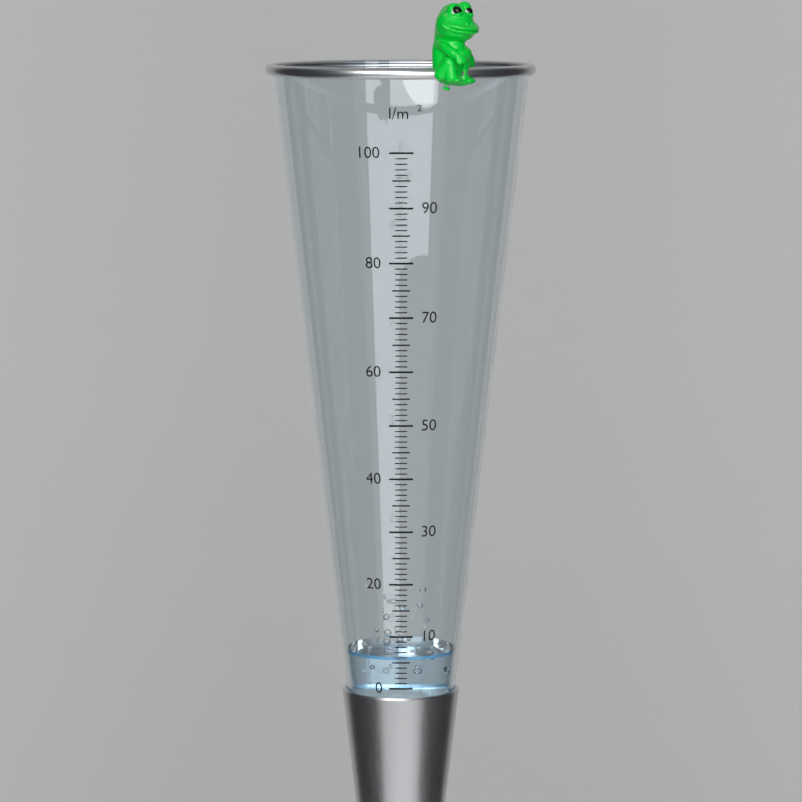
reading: 6 l/m²
